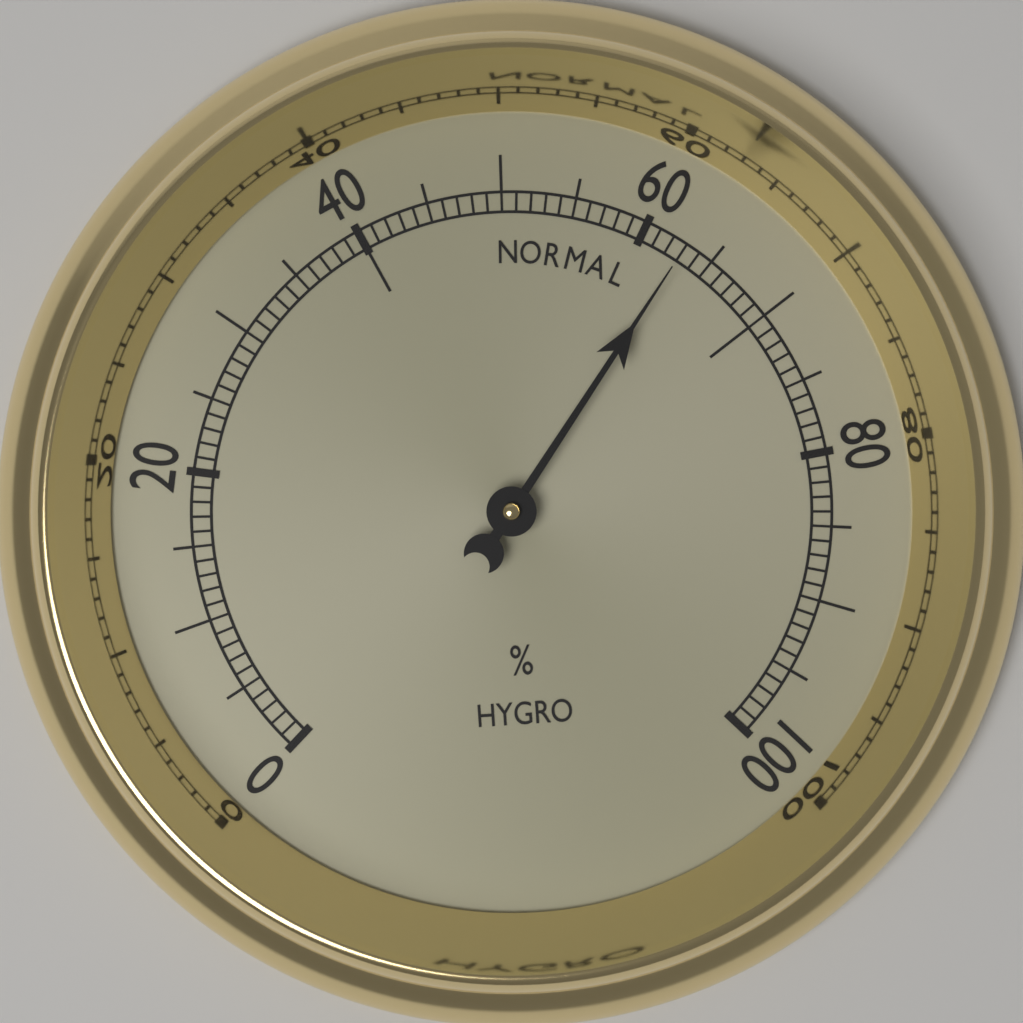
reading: 63 %
